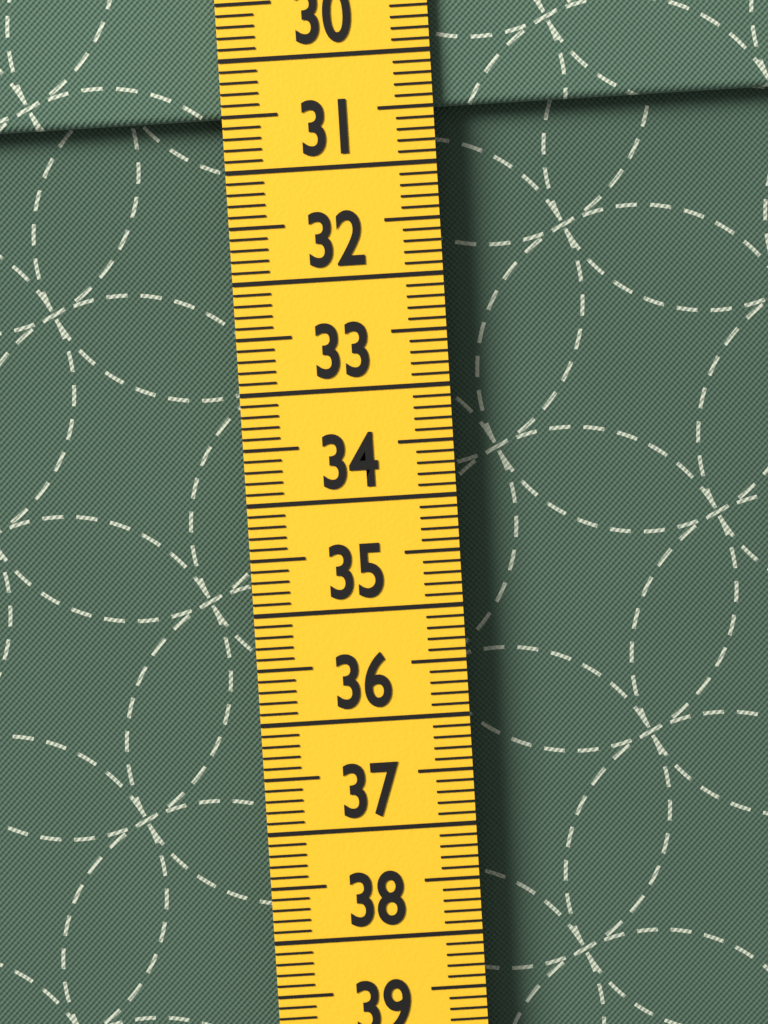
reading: 30.5 cm
